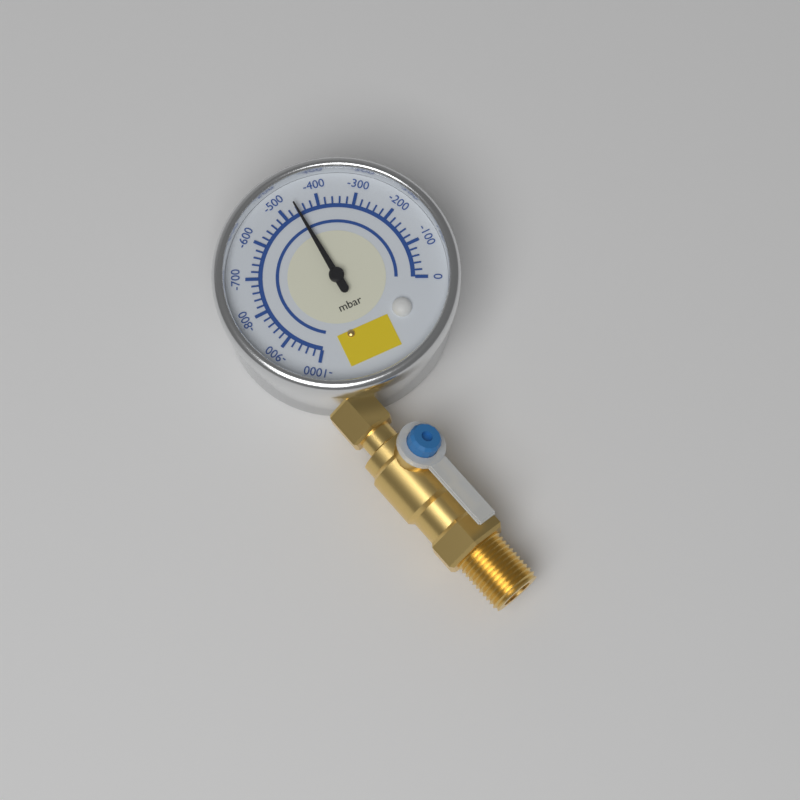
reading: -460 mbar
